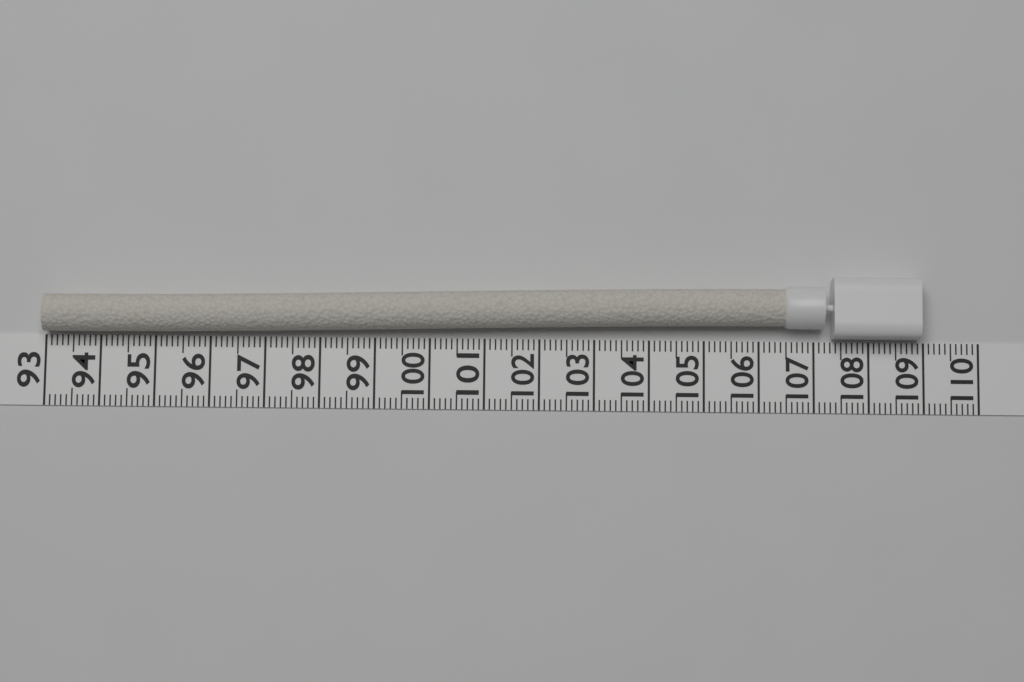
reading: 108.9 (no unit)
